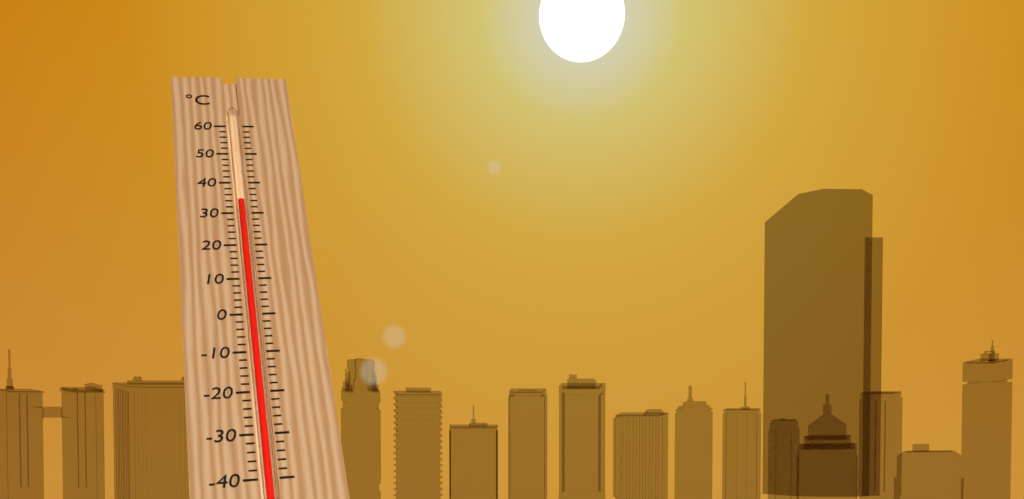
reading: 34 °C
